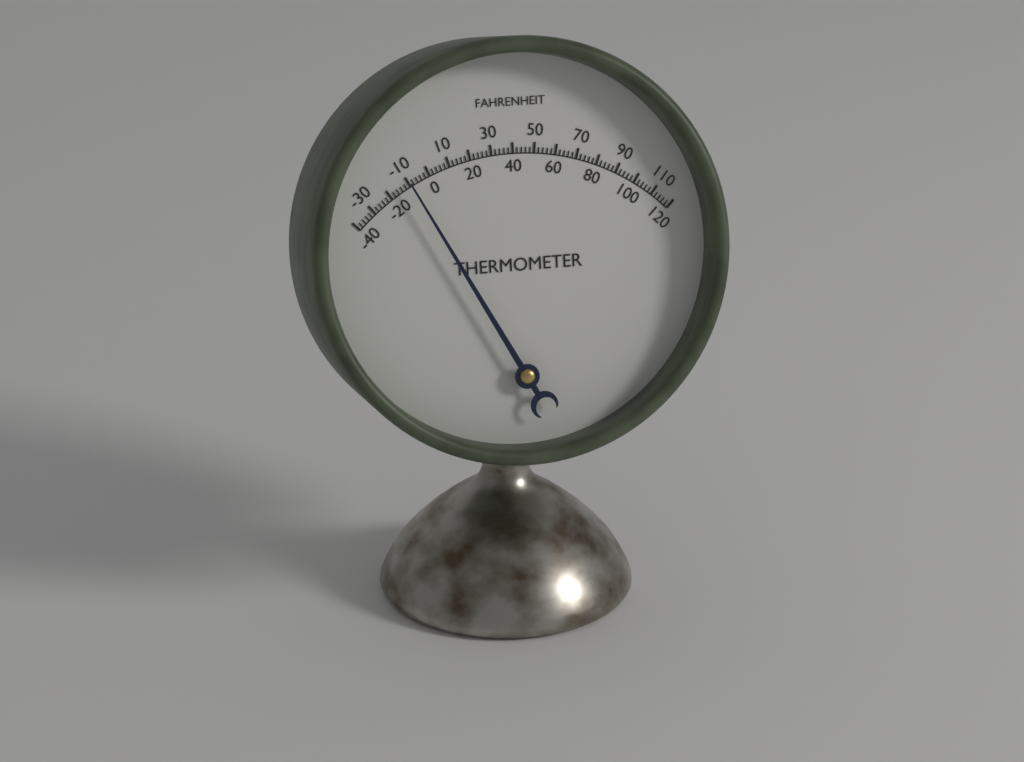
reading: -10 °F
